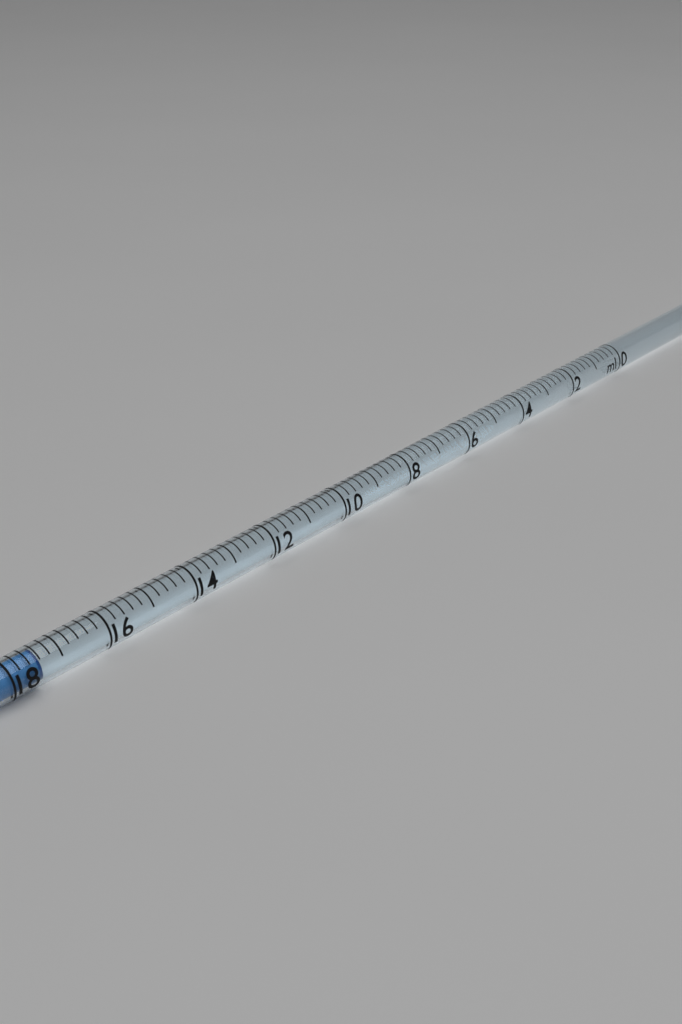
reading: 17.4 ml
